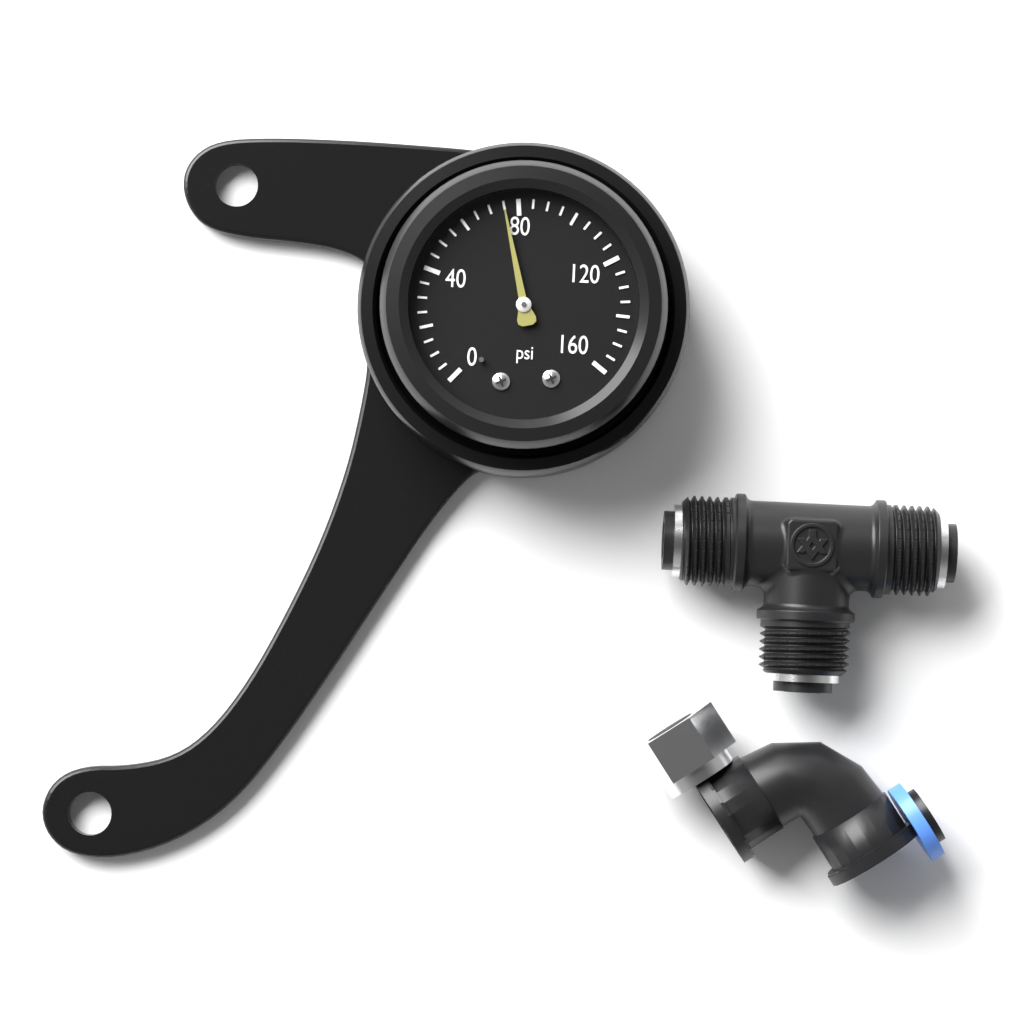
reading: 75 psi
